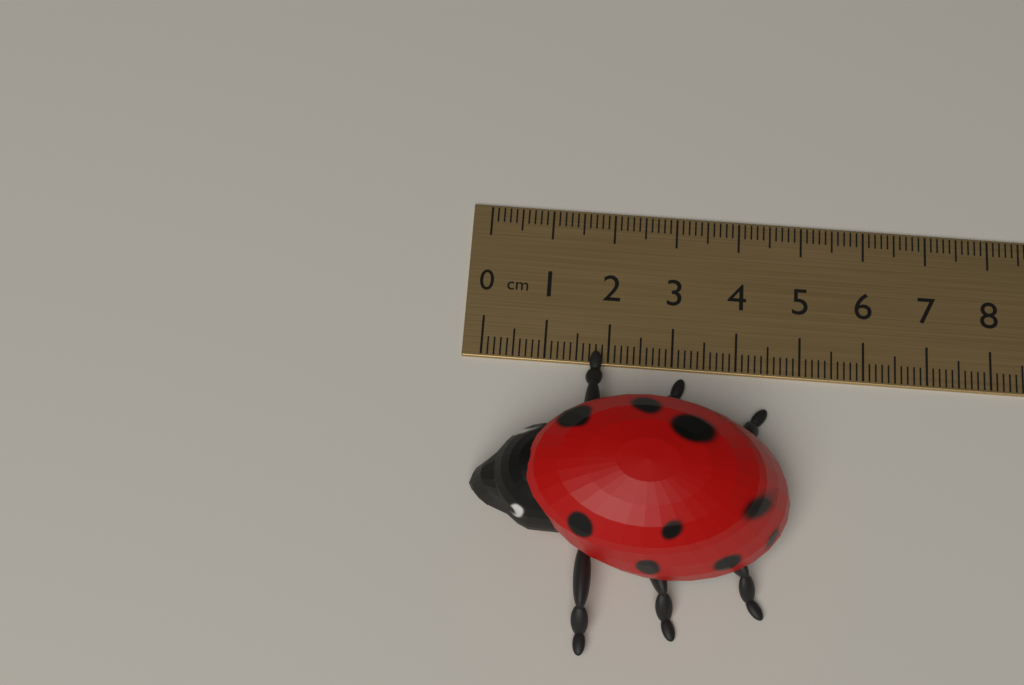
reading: 4.8 cm
